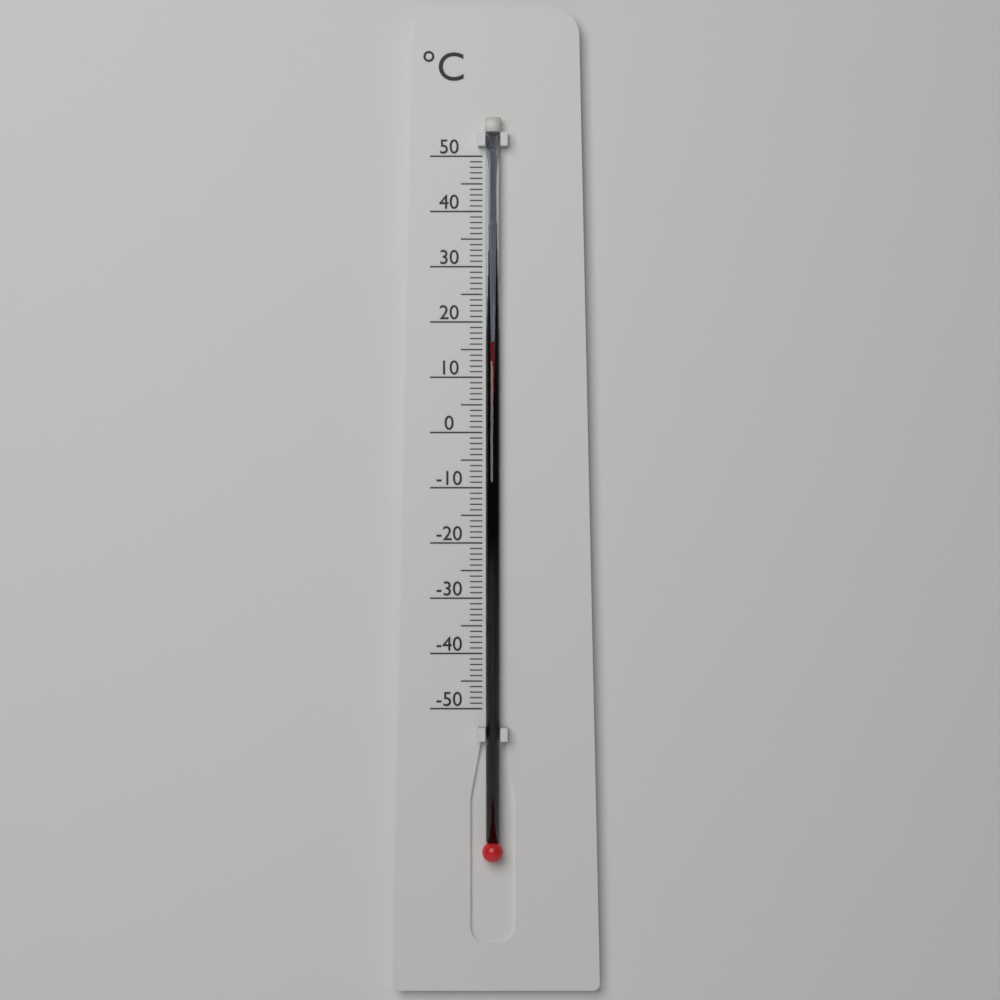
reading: 16.5 °C
